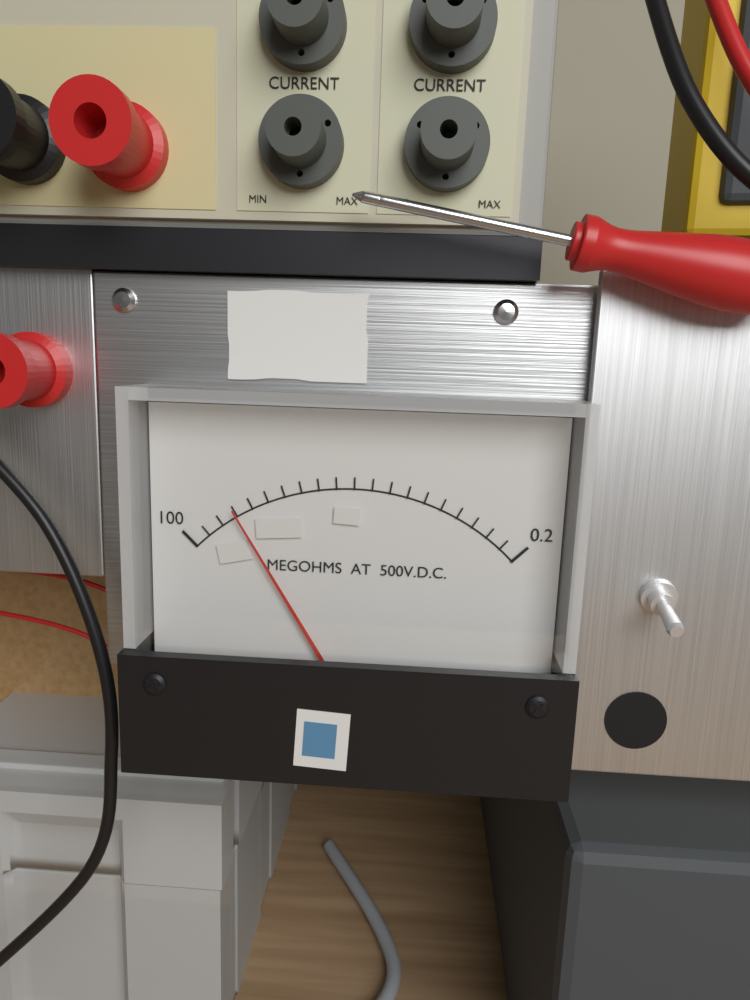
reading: 85.03 MΩ
